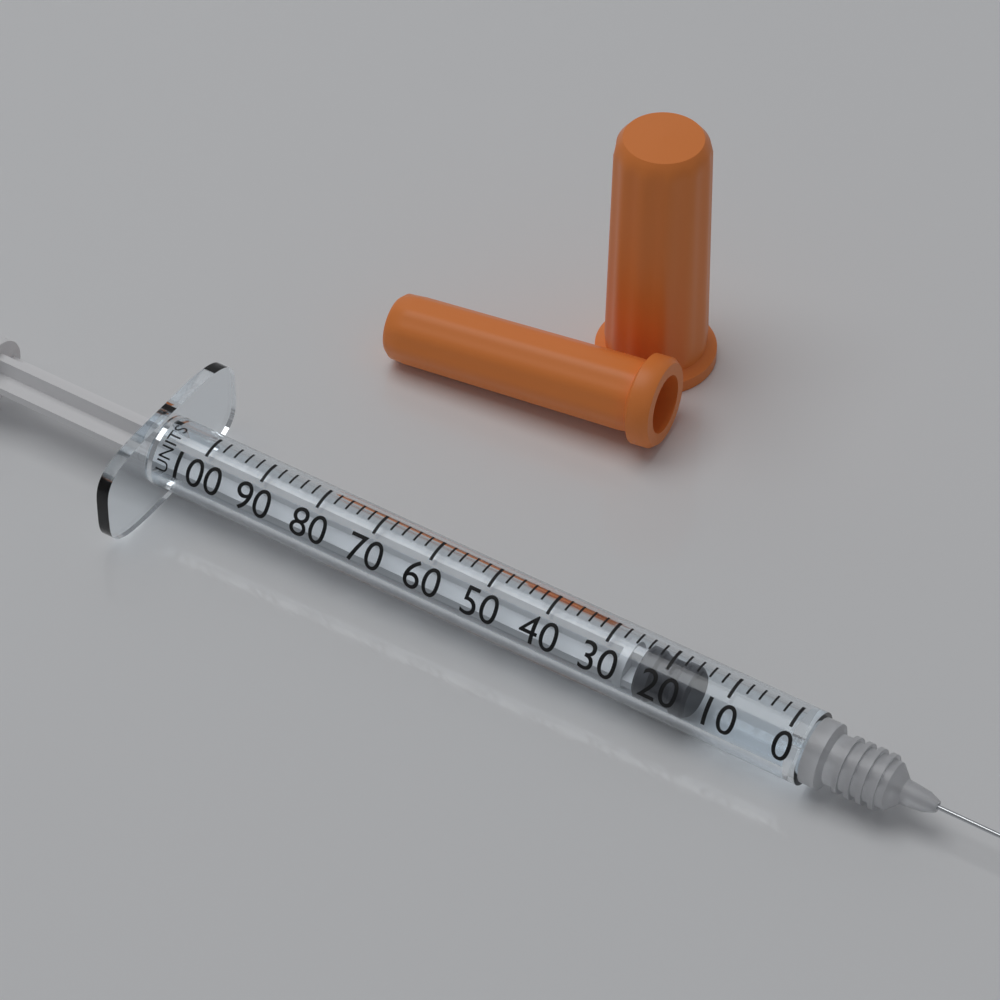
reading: 16 units
